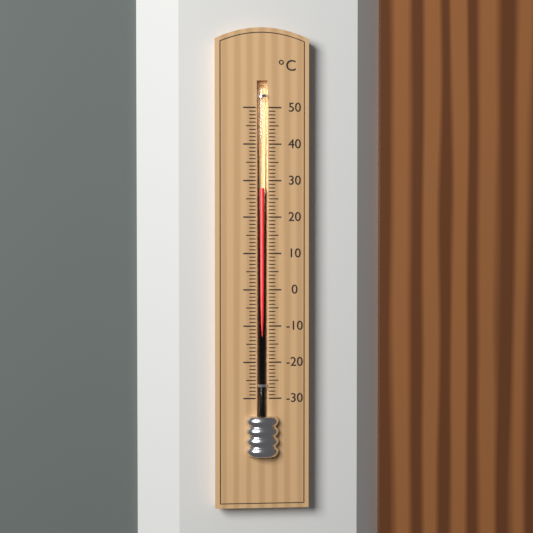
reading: 28 °C
